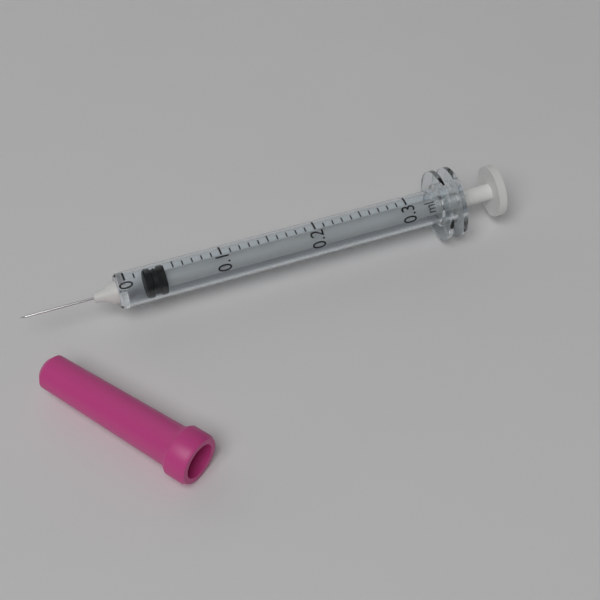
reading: 0.02 ml
